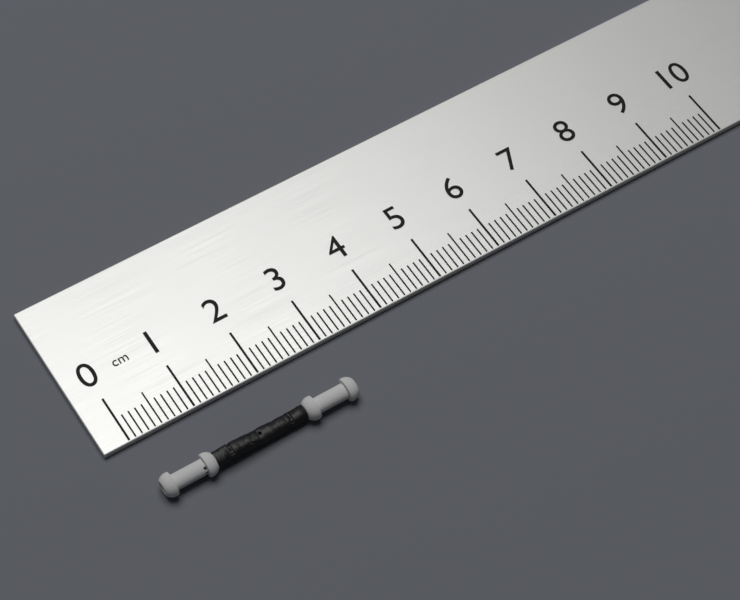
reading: 3.0 cm
